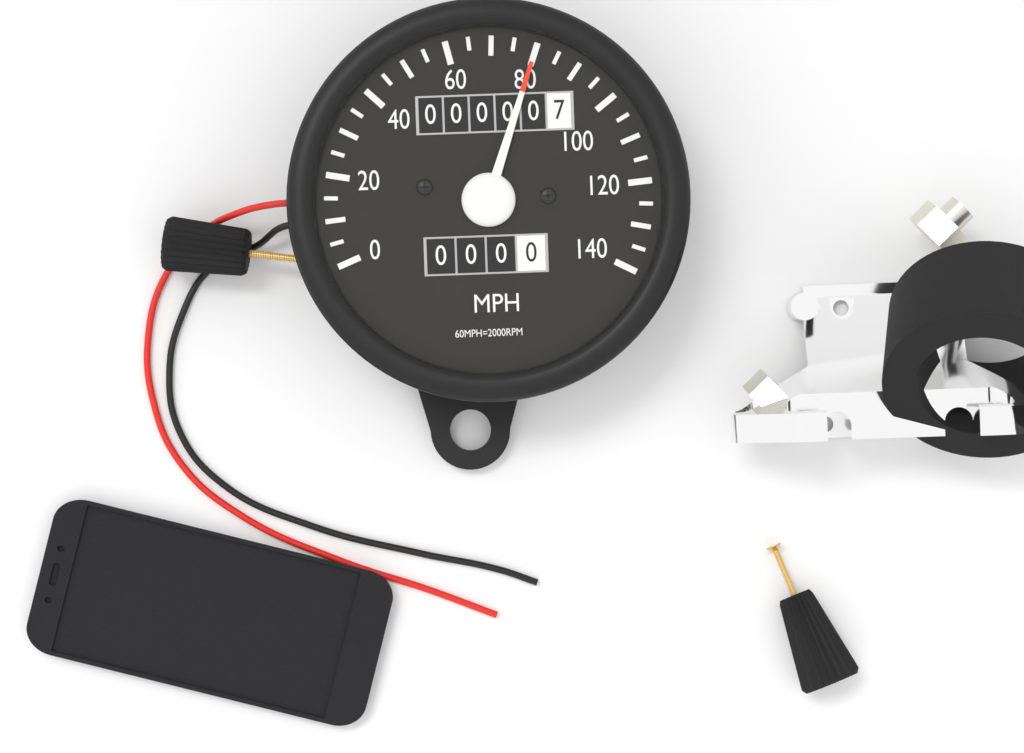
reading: 80 MPH
